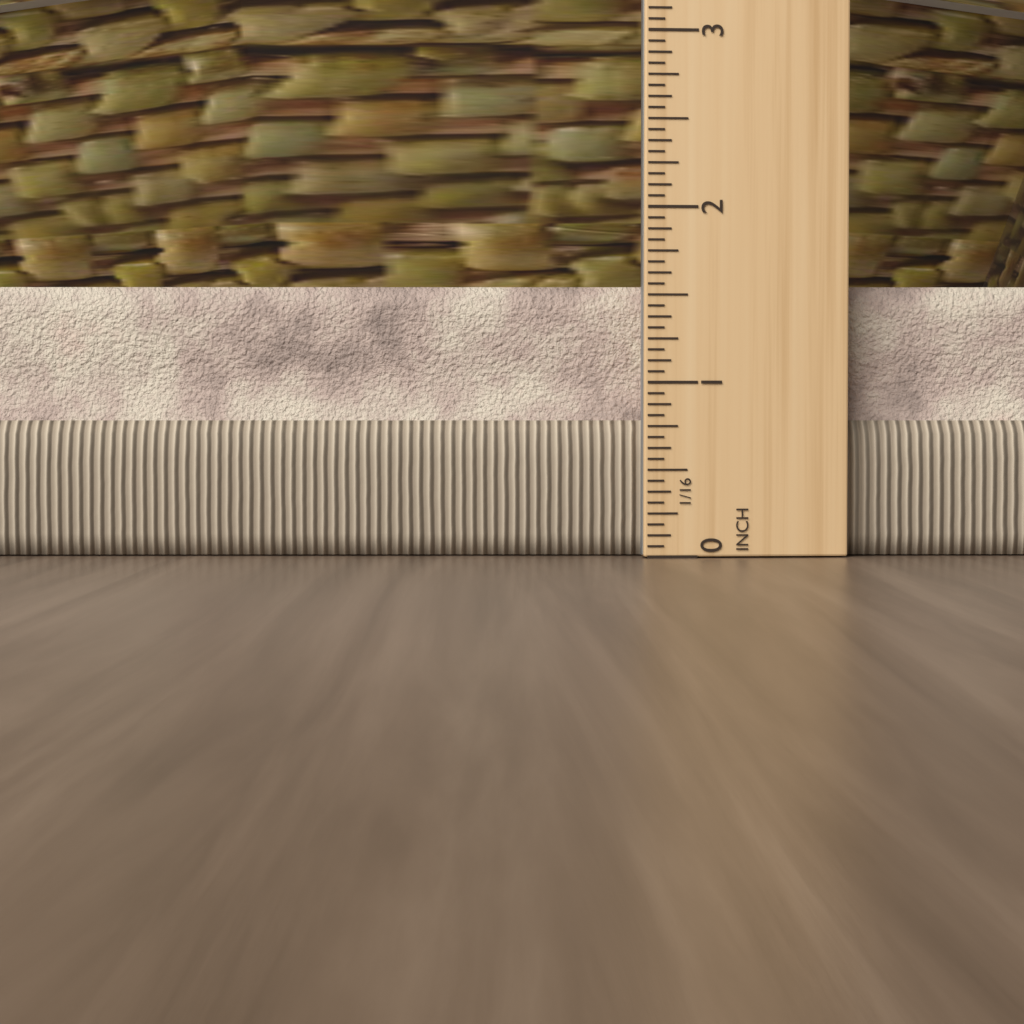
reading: 1.5625 in
